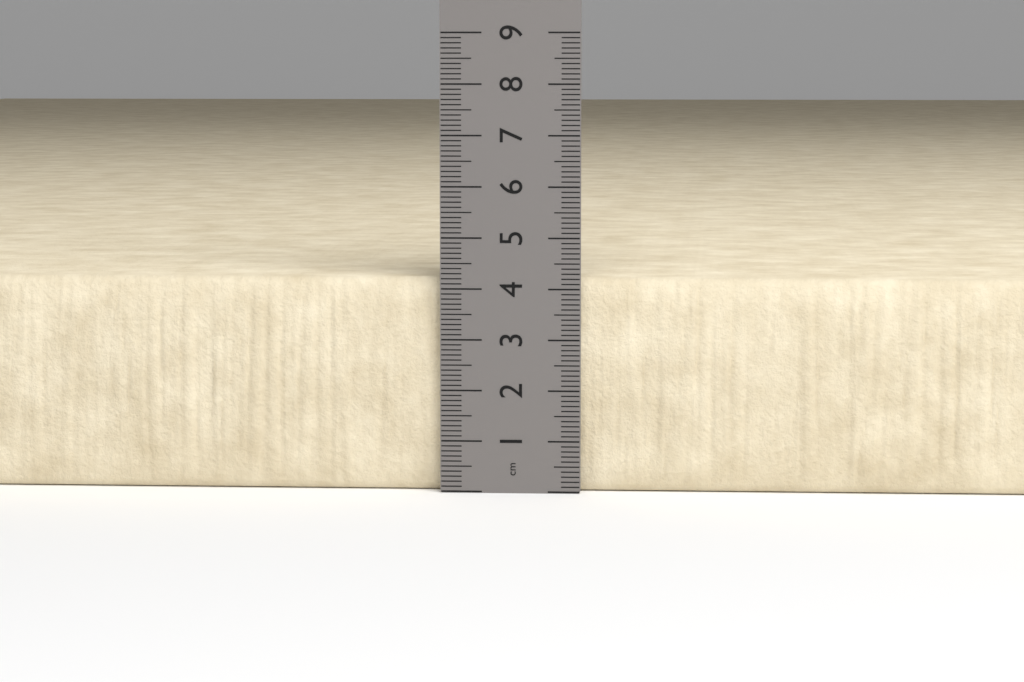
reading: 4.2 cm
